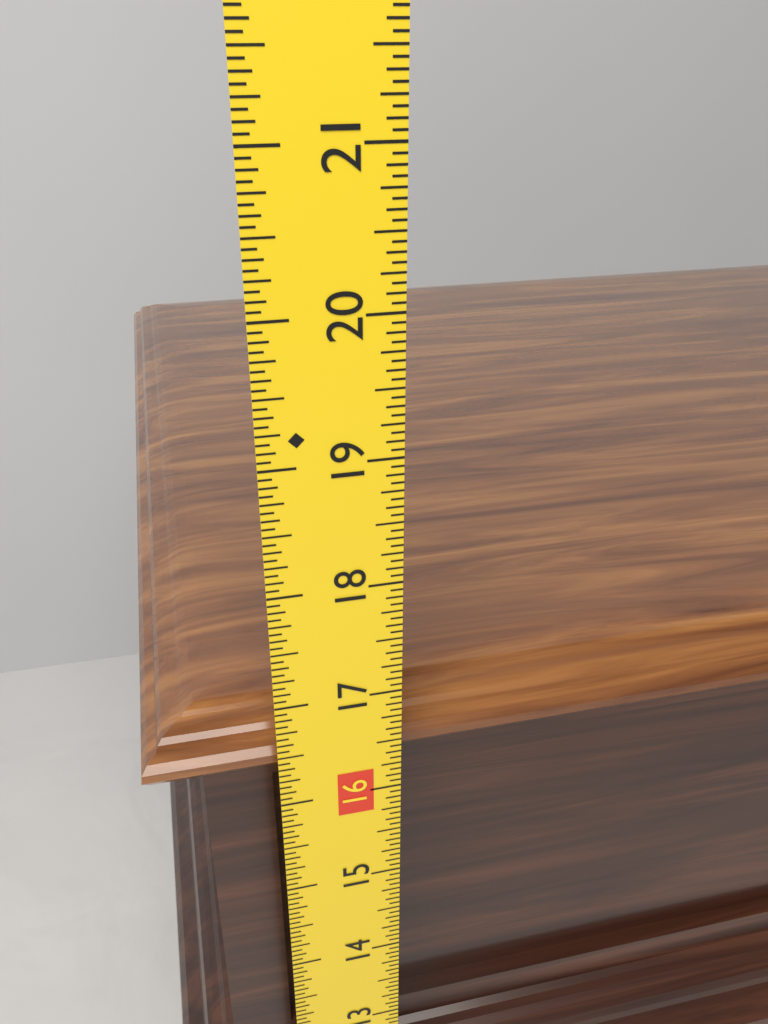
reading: 16.6250 in
